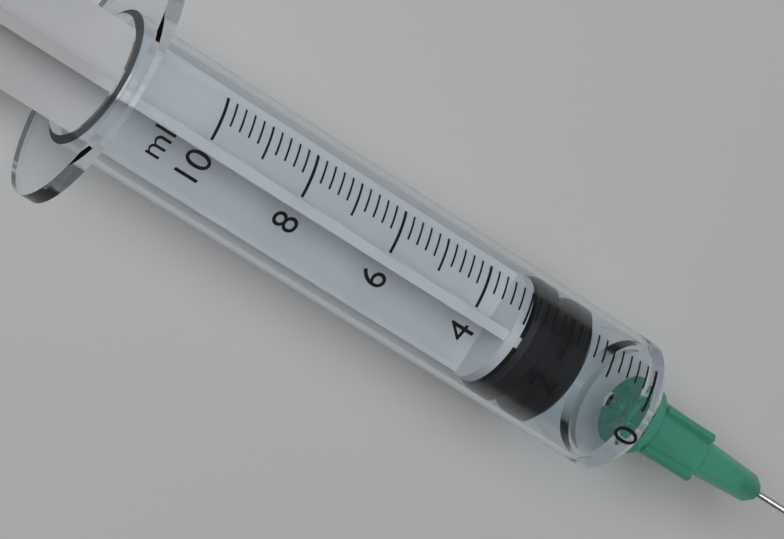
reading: 1.4 ml
